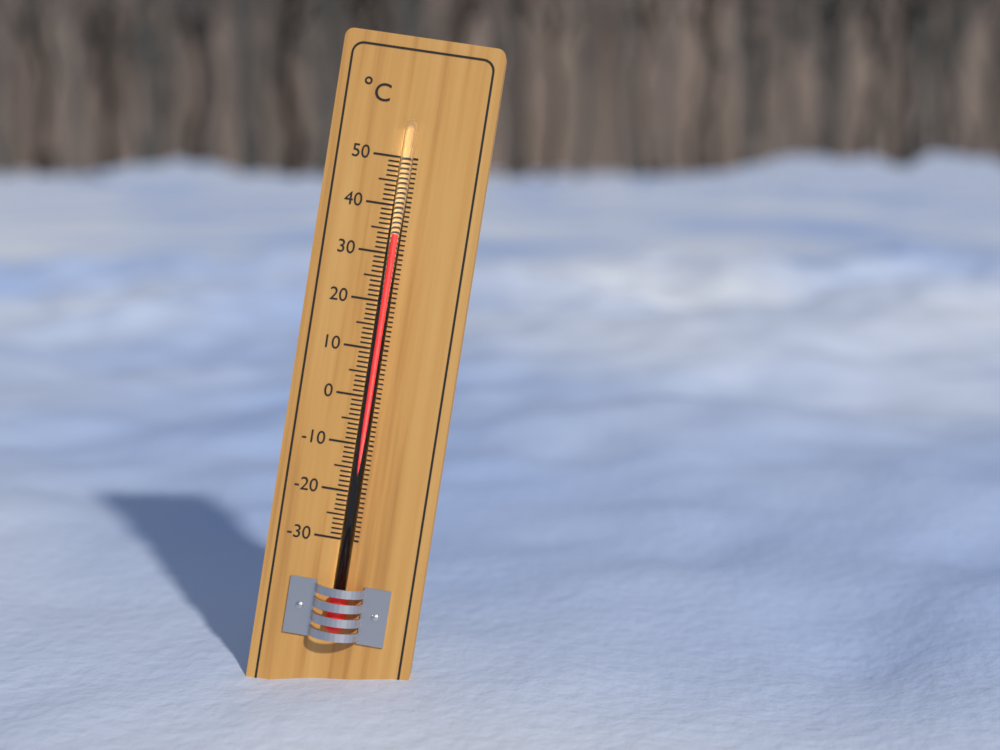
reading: 34 °C
